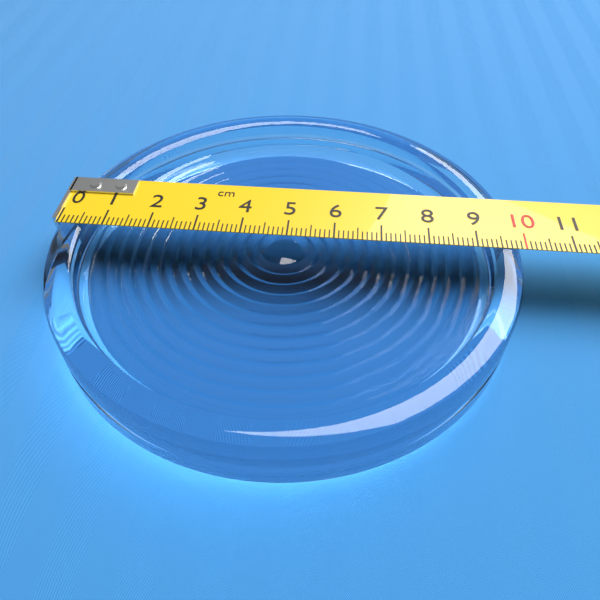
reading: 9.9 cm
